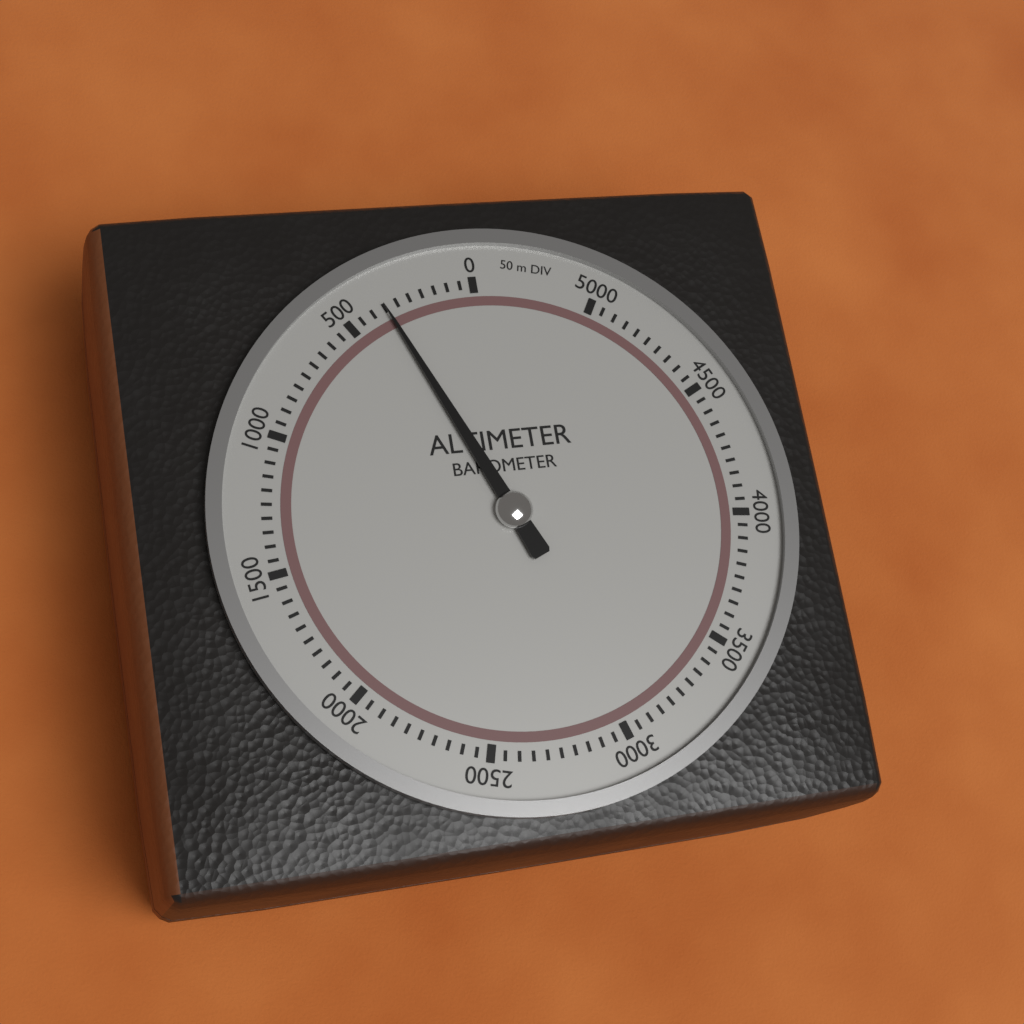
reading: 350 m
